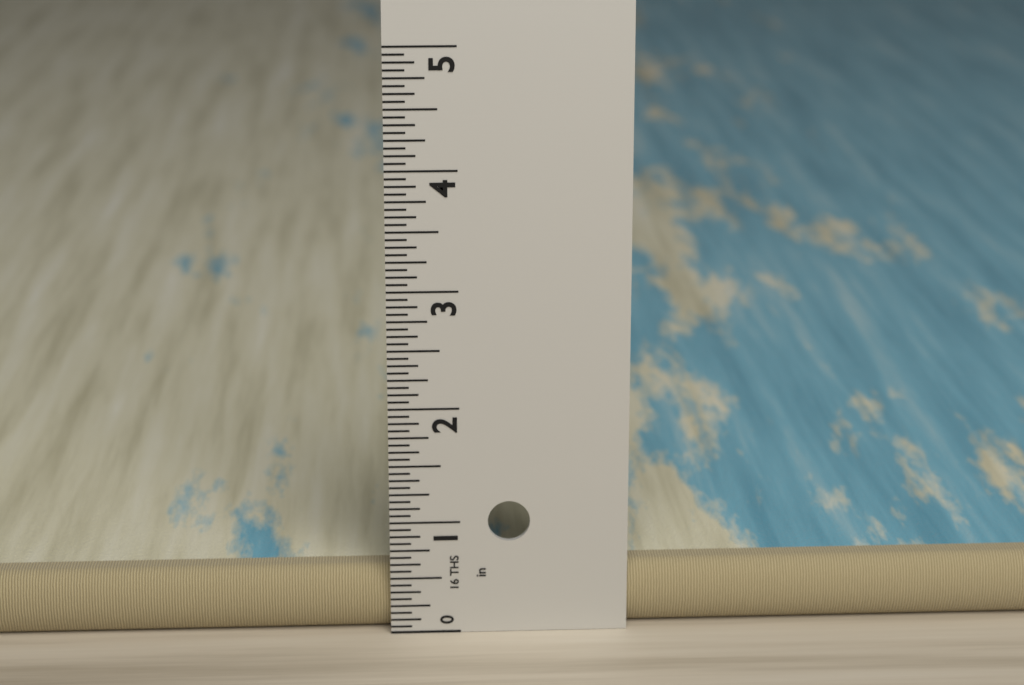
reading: 0.5625 in
